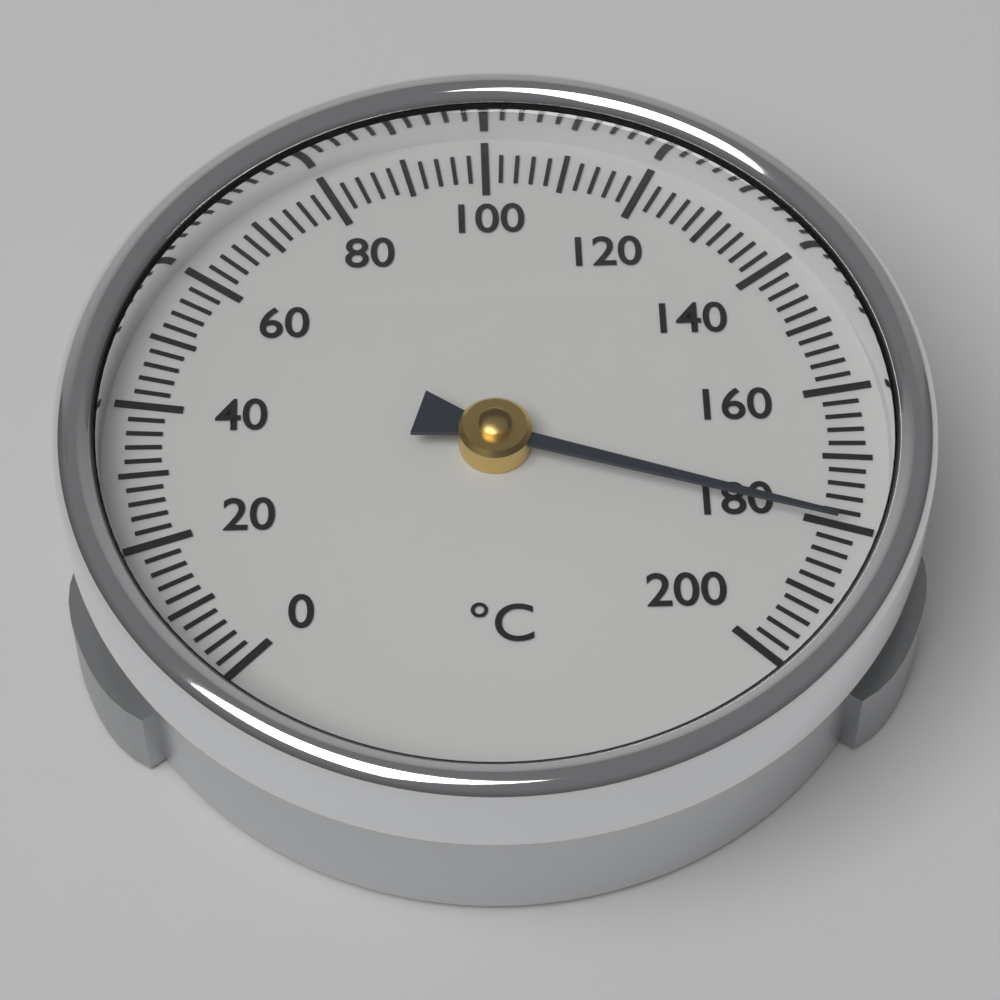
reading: 180 °C
